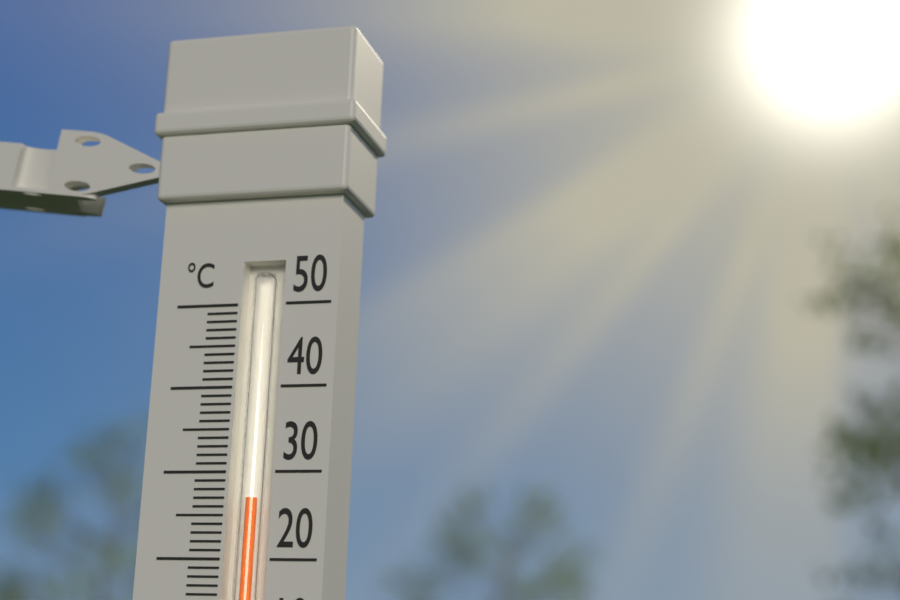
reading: 27 °C
